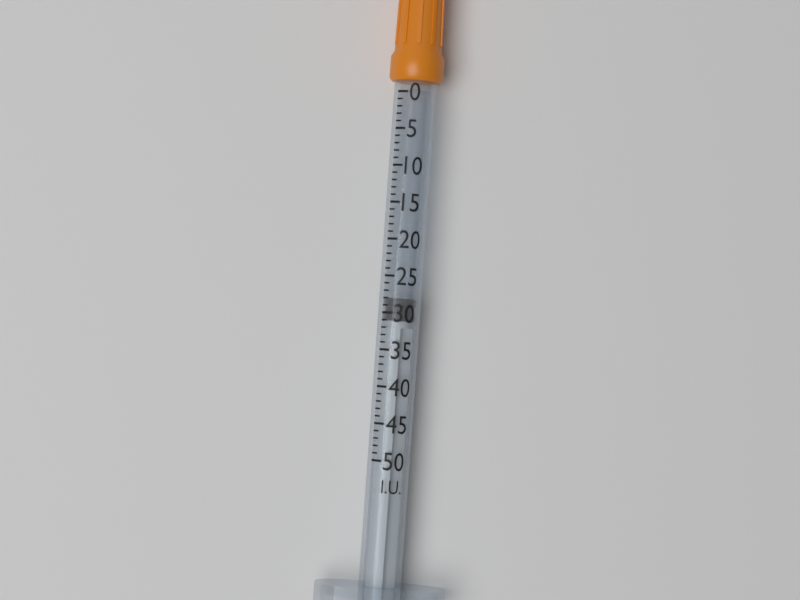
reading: 28 I.U.
